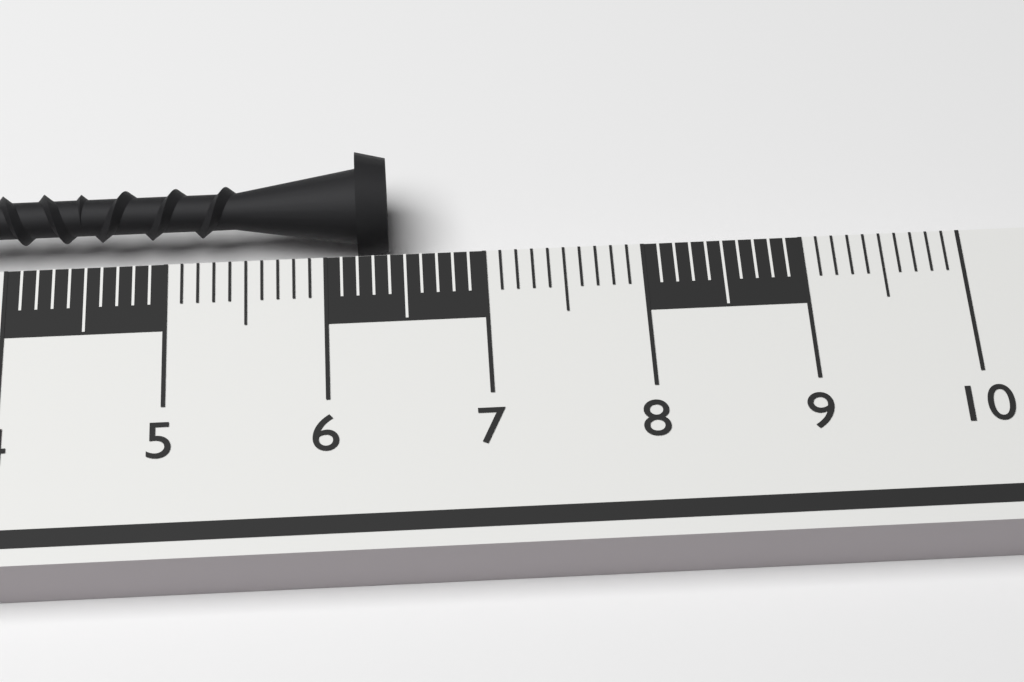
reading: 6.4 cm
